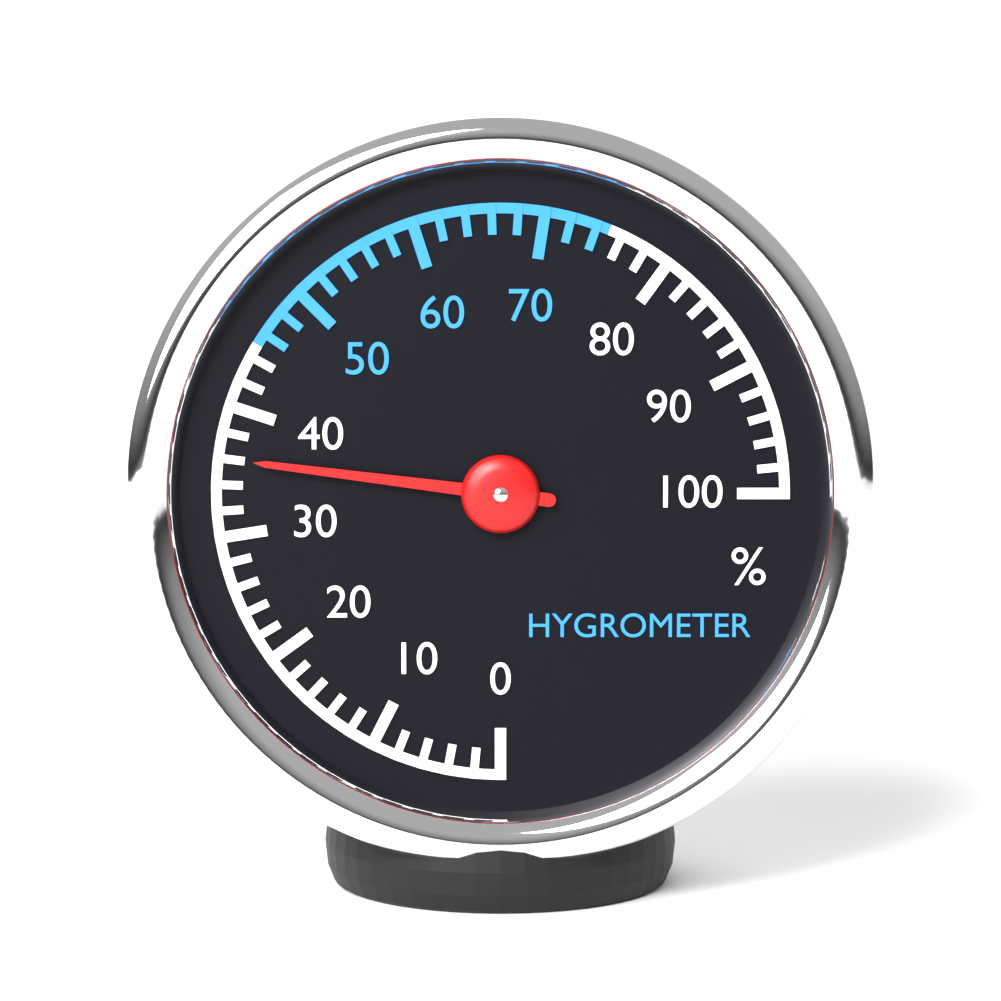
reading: 36 %
